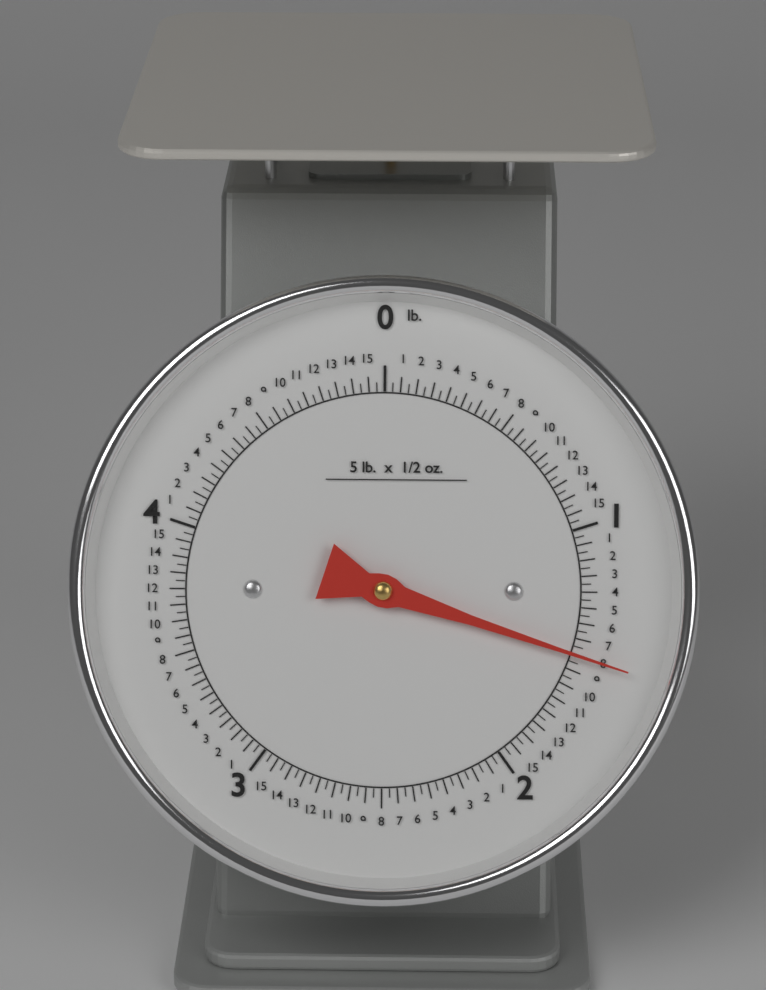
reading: 1.50000 lb
